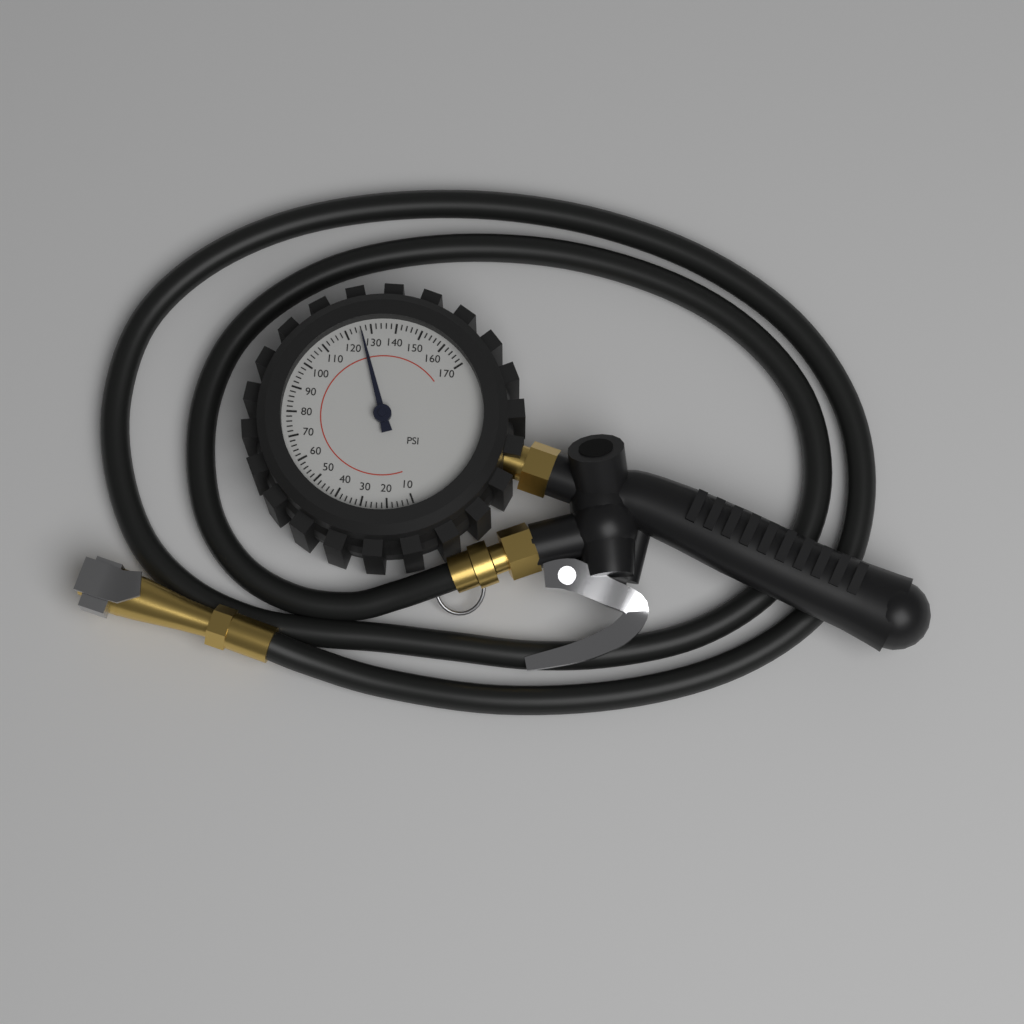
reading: 126 psi
